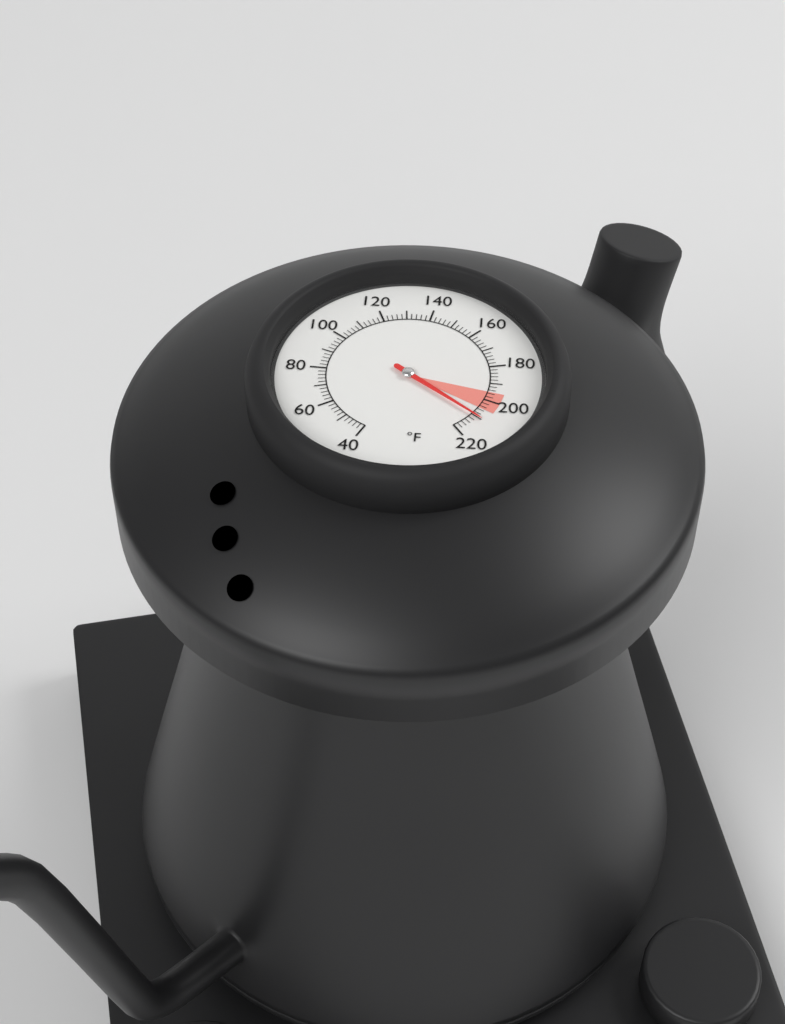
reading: 210 °F
